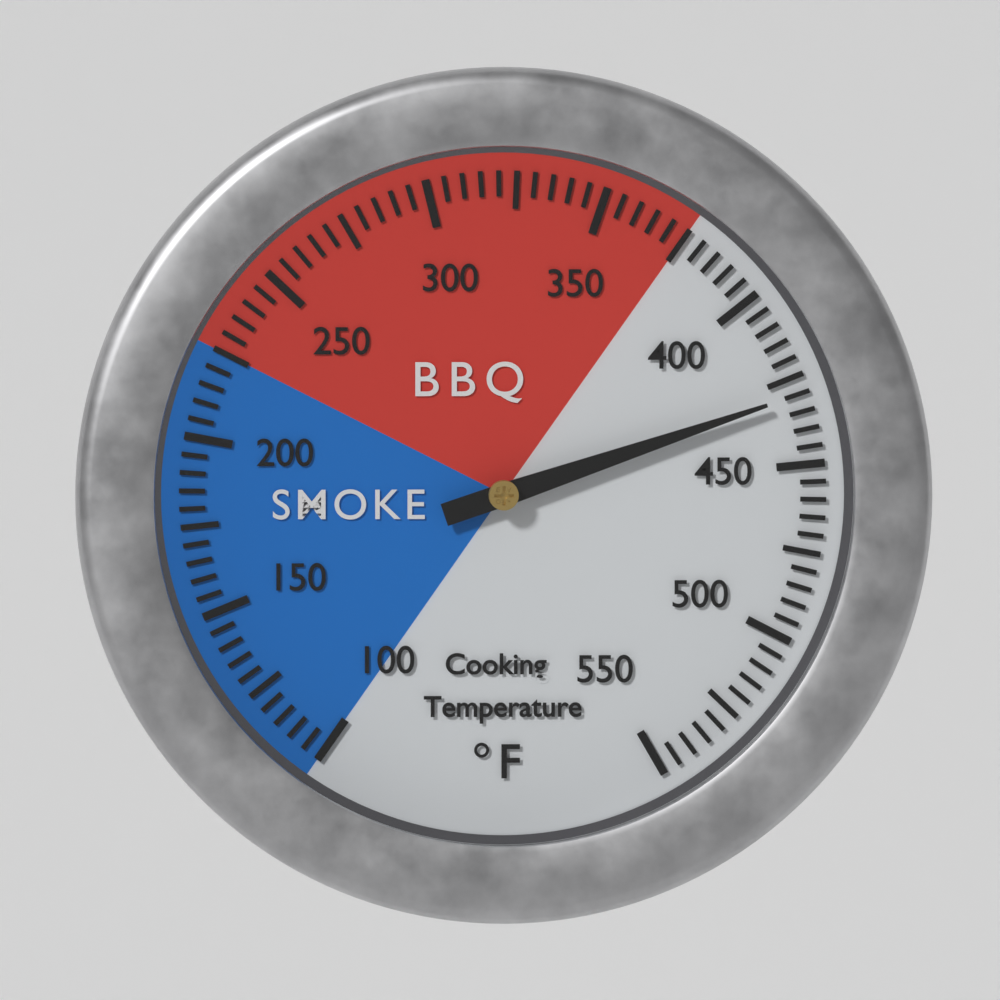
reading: 430 °F
